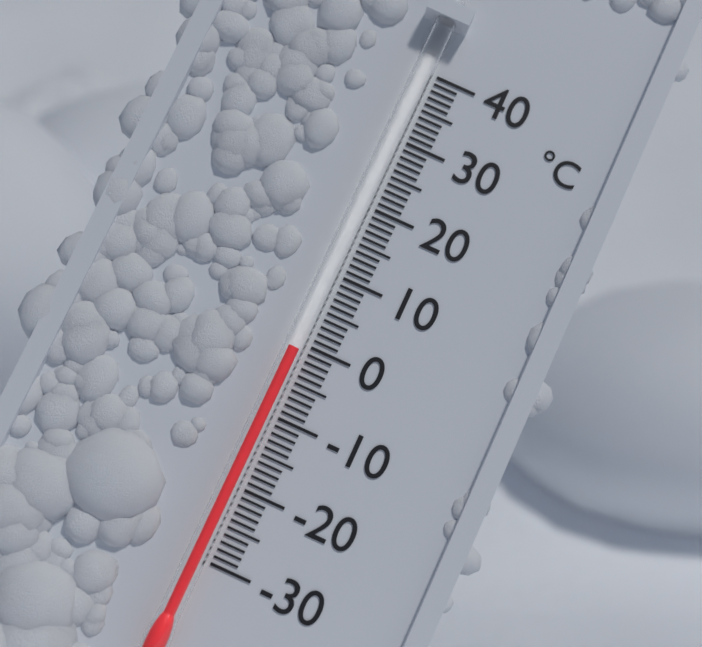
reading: -1 °C
